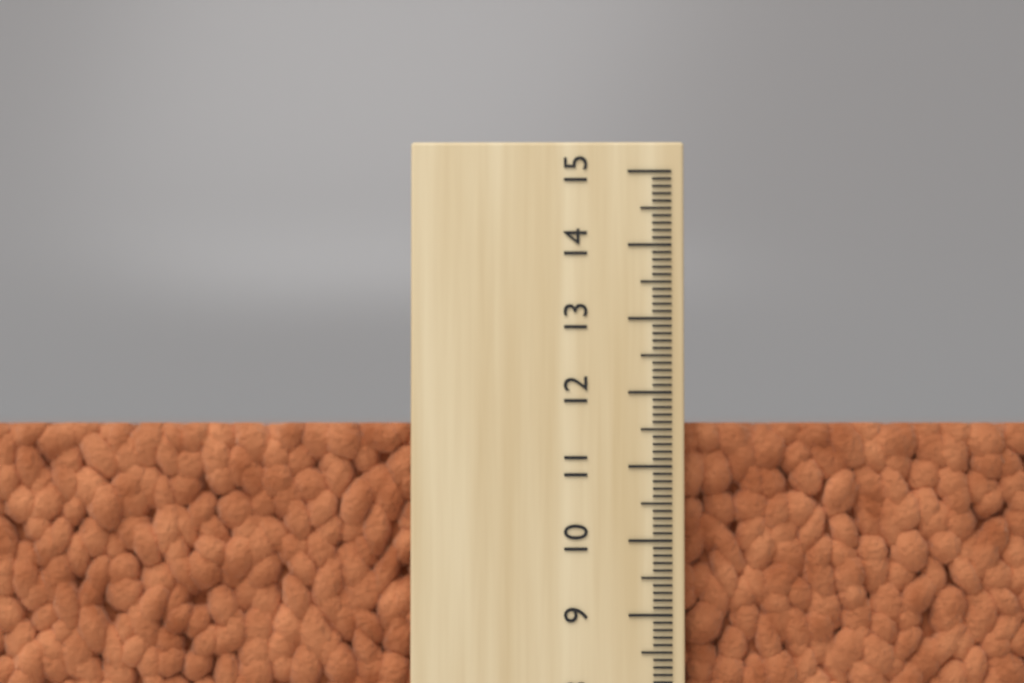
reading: 11.6 (no unit)
